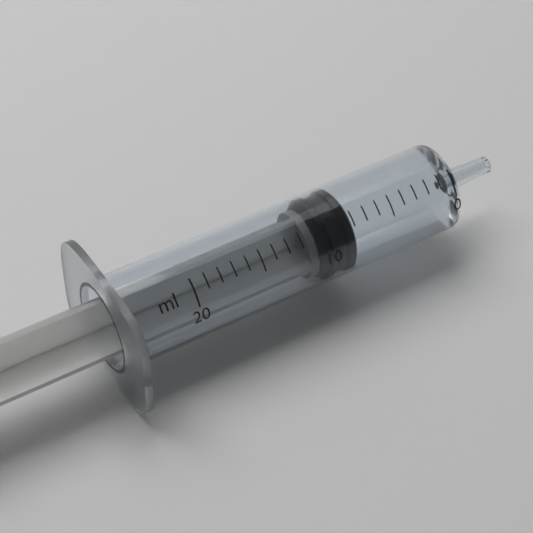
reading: 8 ml
